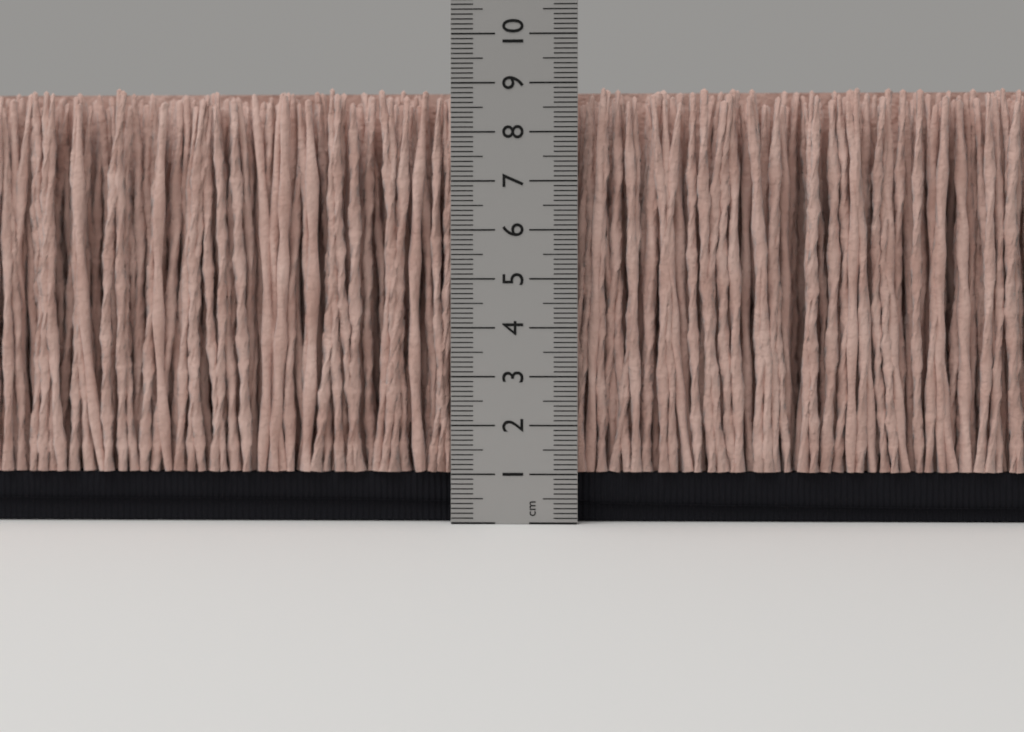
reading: 9.0 cm
